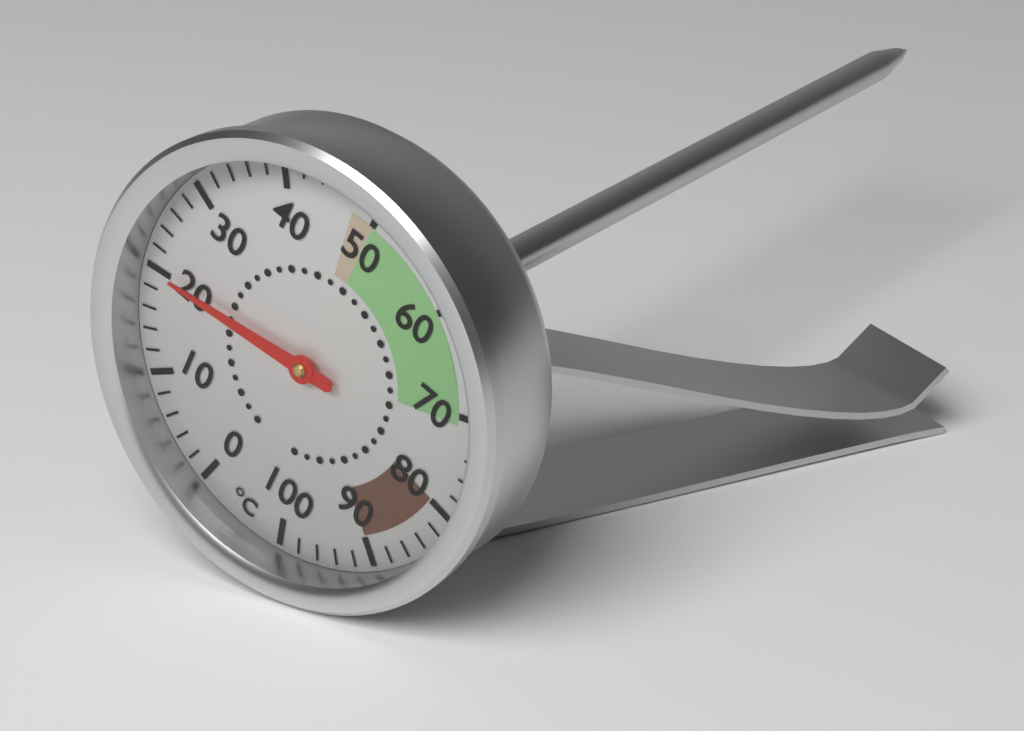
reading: 20 °C
